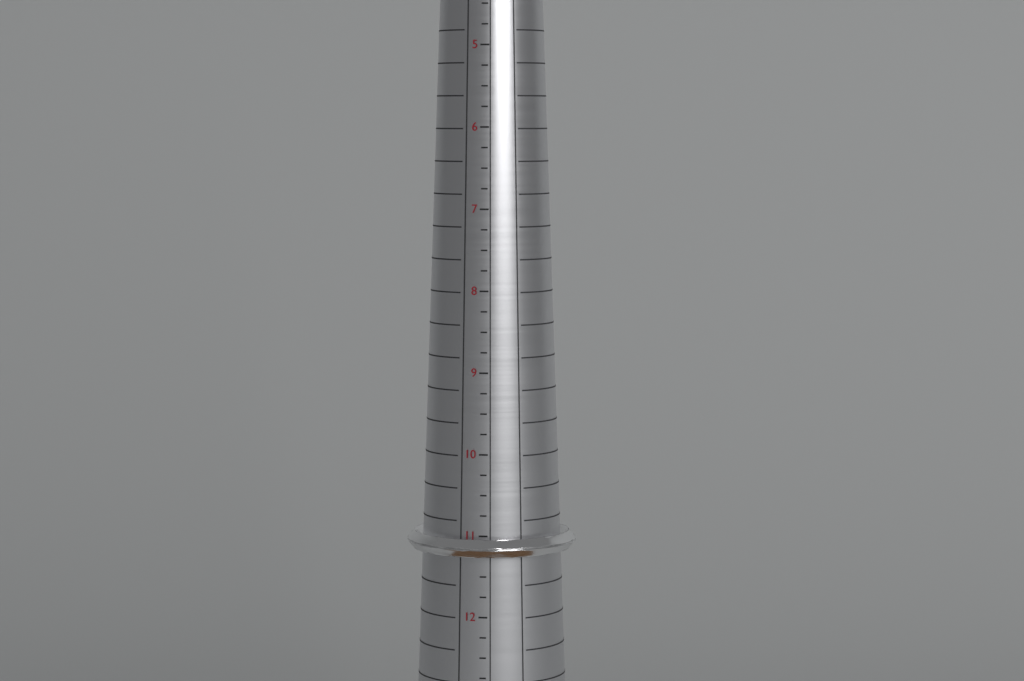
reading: 11.25 (no unit)
